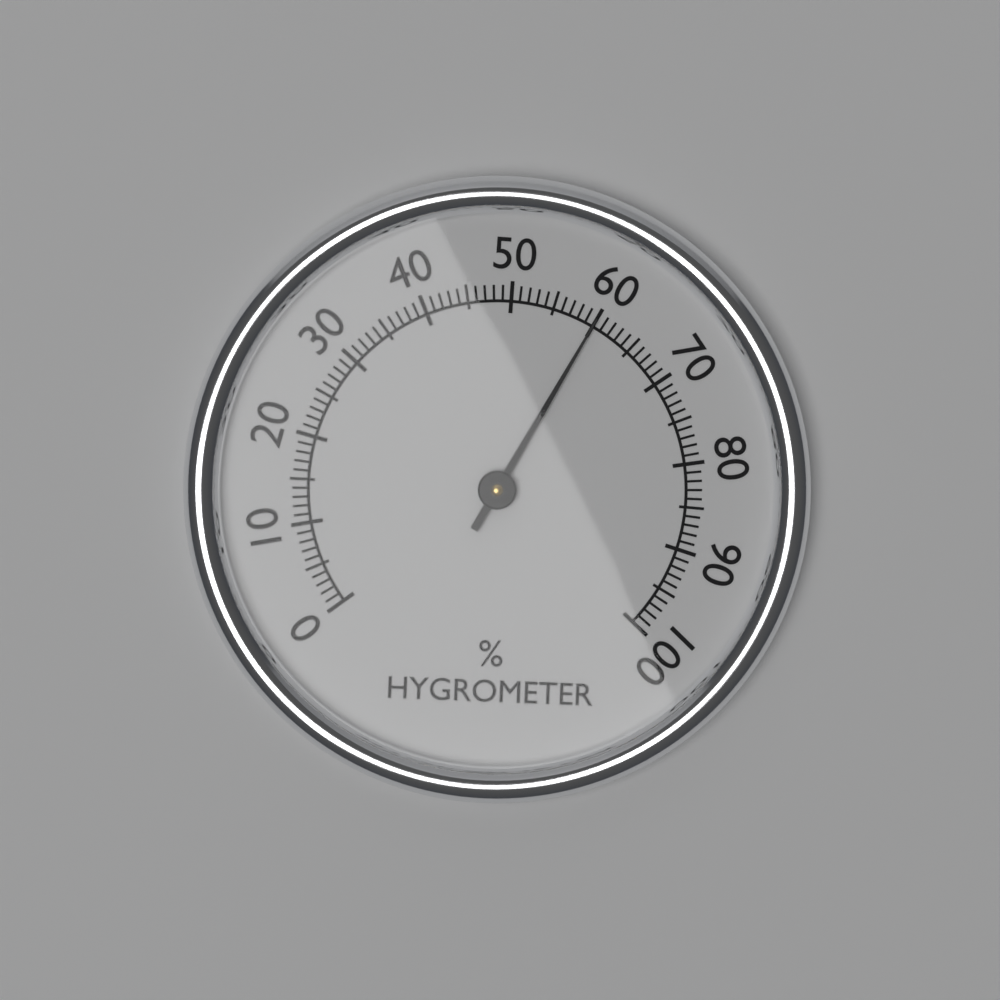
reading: 60 %
